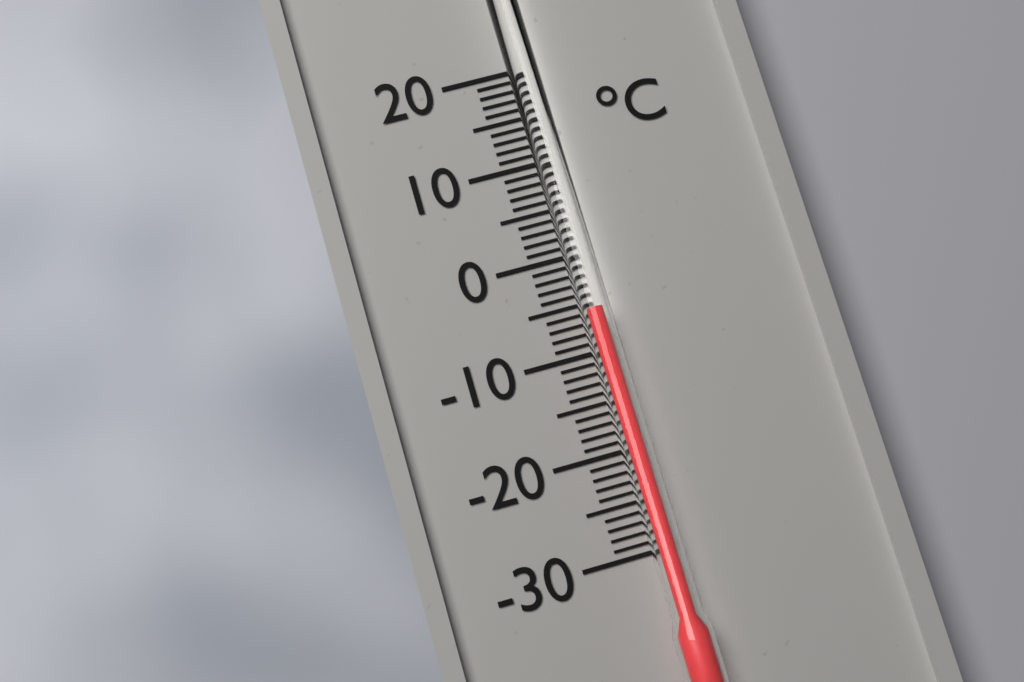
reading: -6 °C
